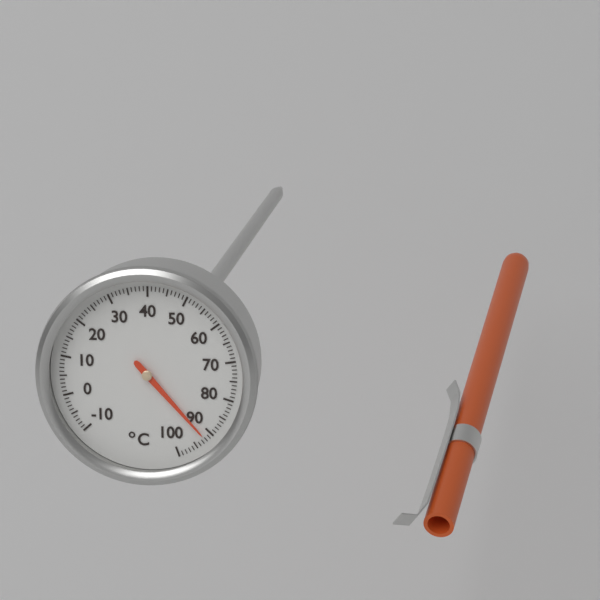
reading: 92 °C
